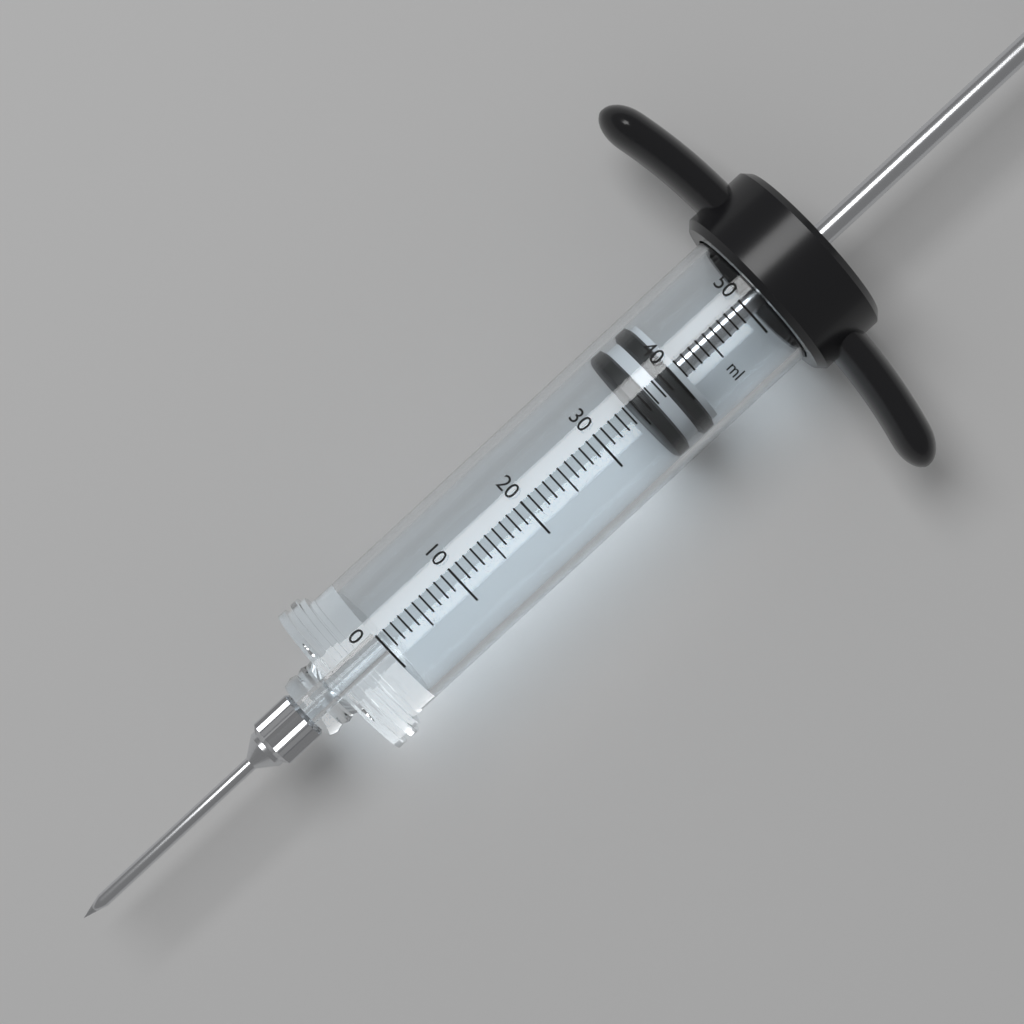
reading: 35 ml
